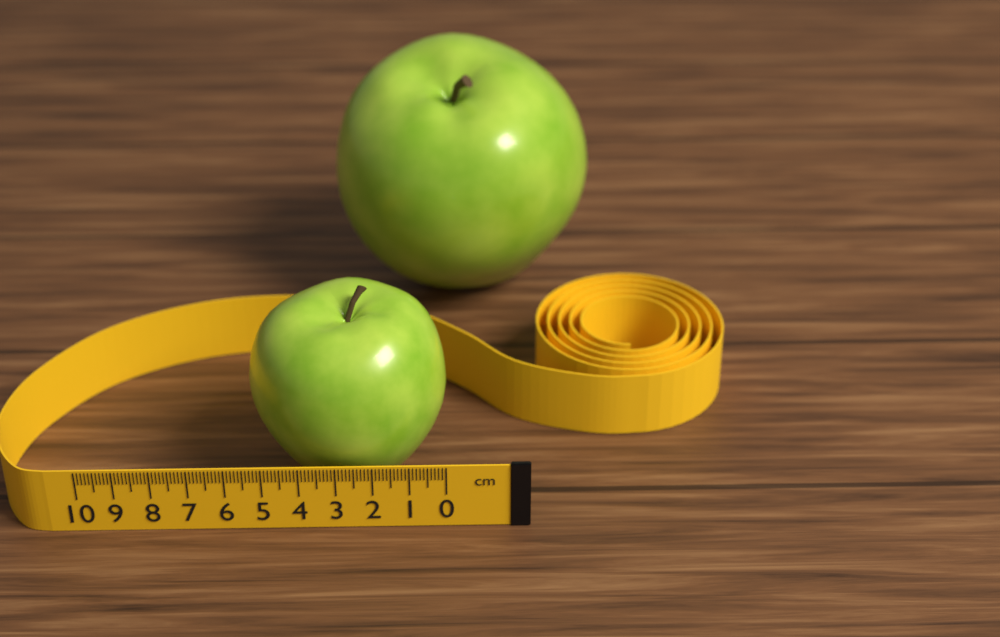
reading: 5.5 cm
